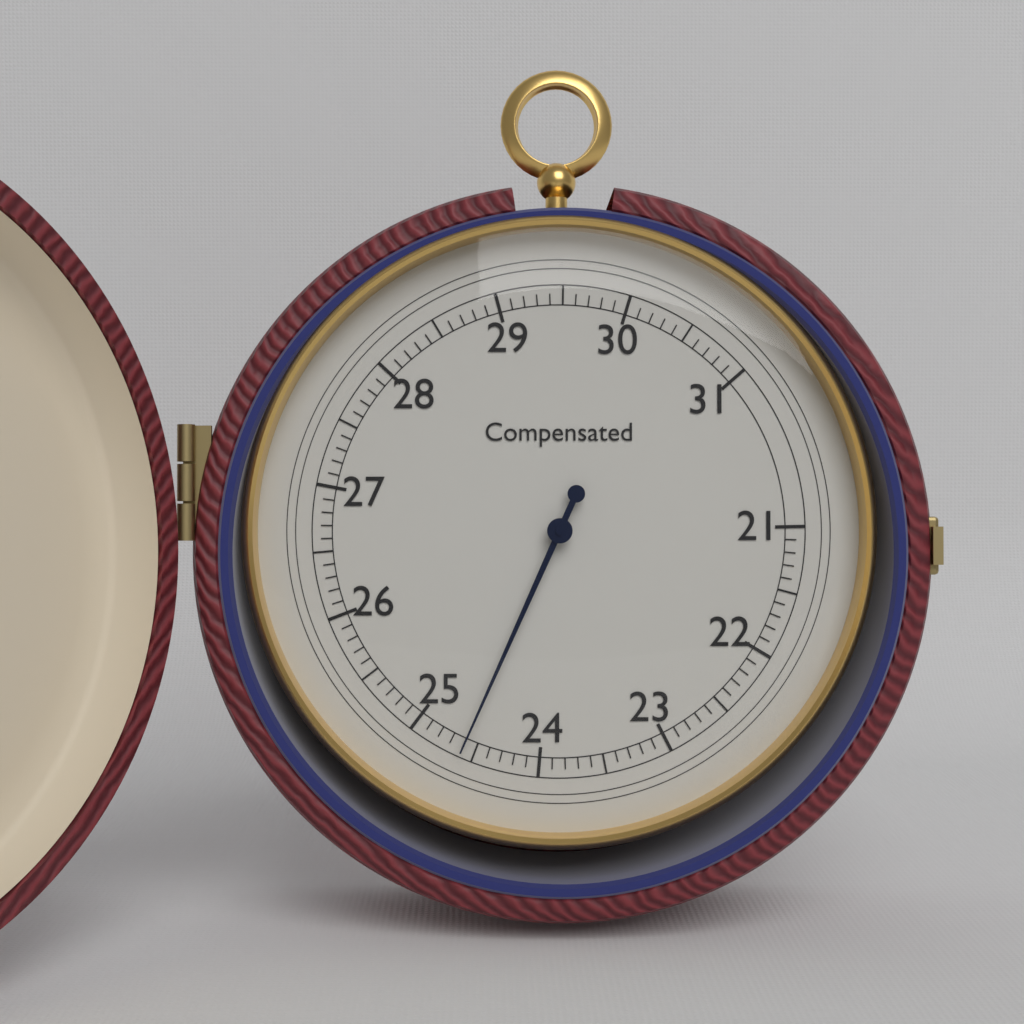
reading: 24.6 (no unit)
